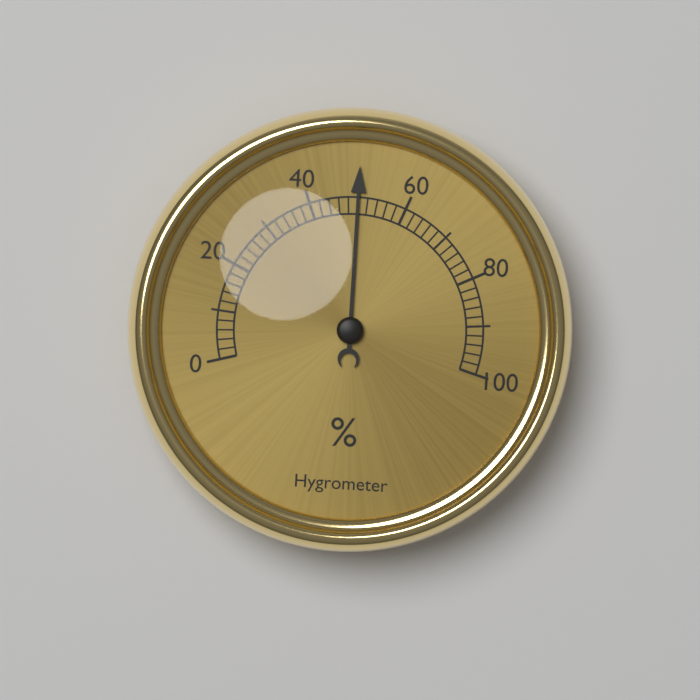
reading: 50 %
